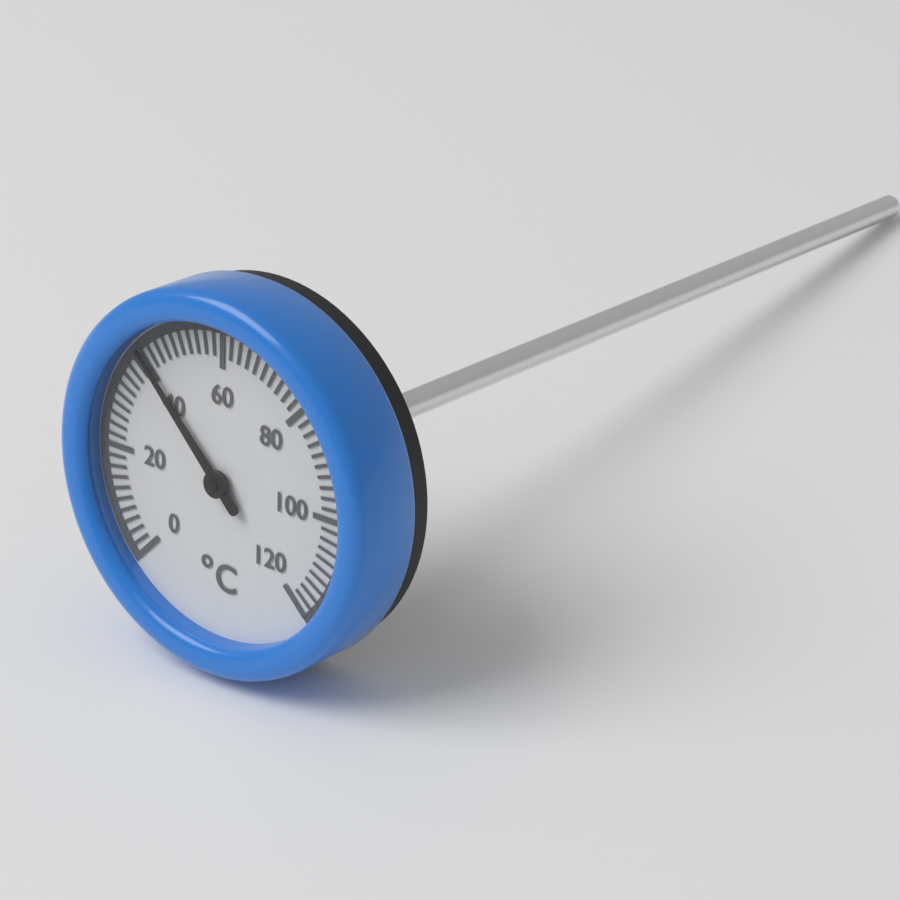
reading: 40 °C
